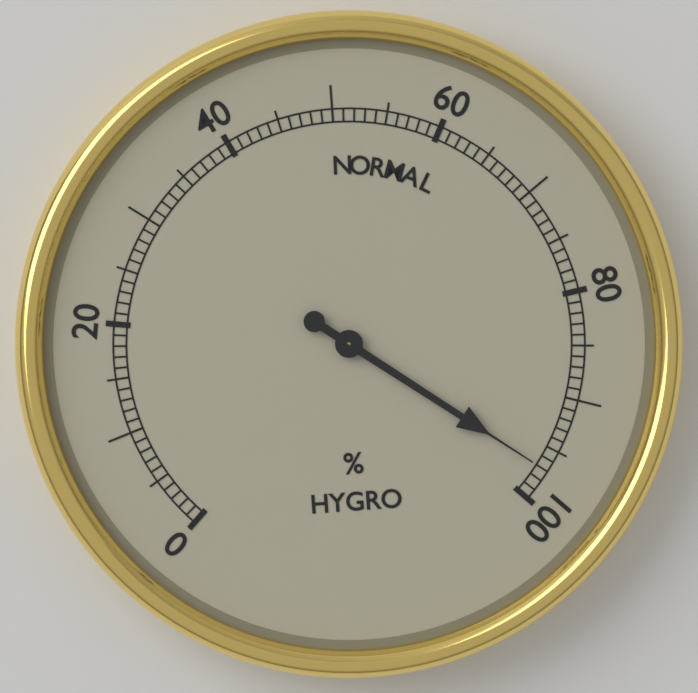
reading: 97 %
